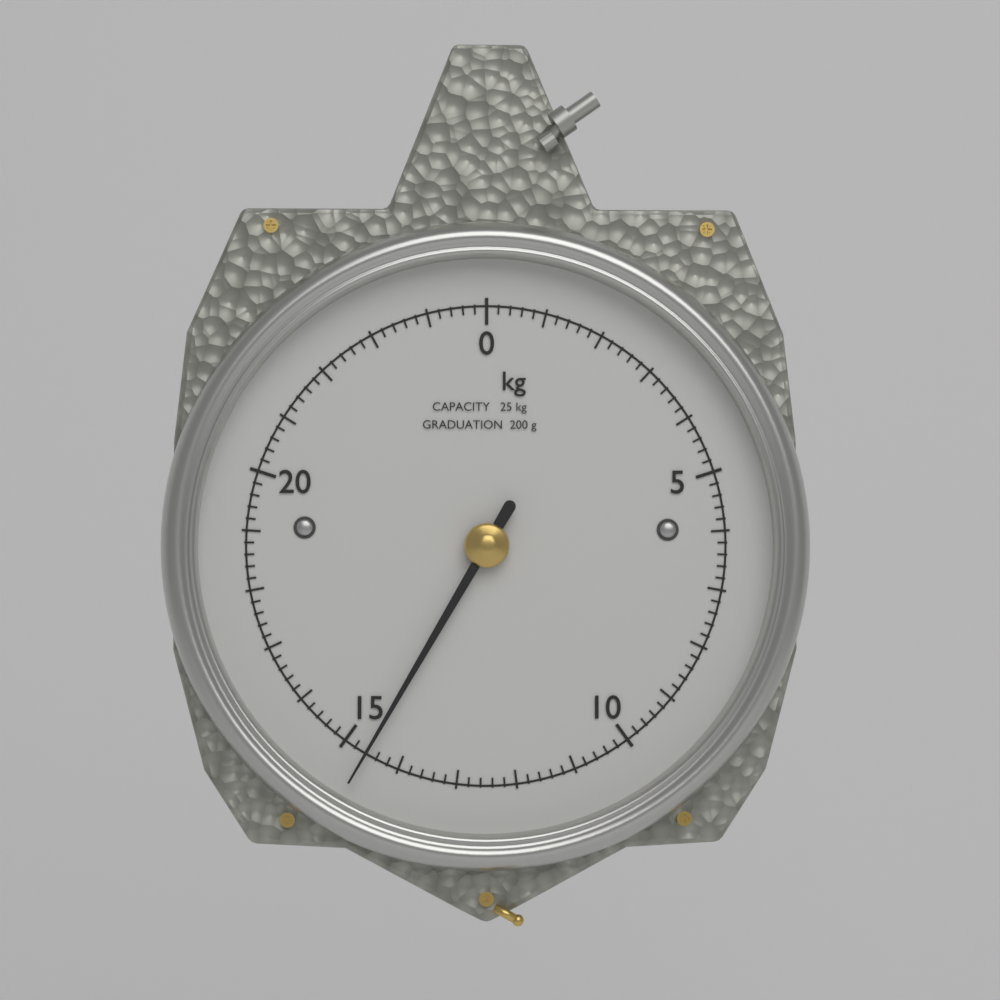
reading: 14.6 kg
